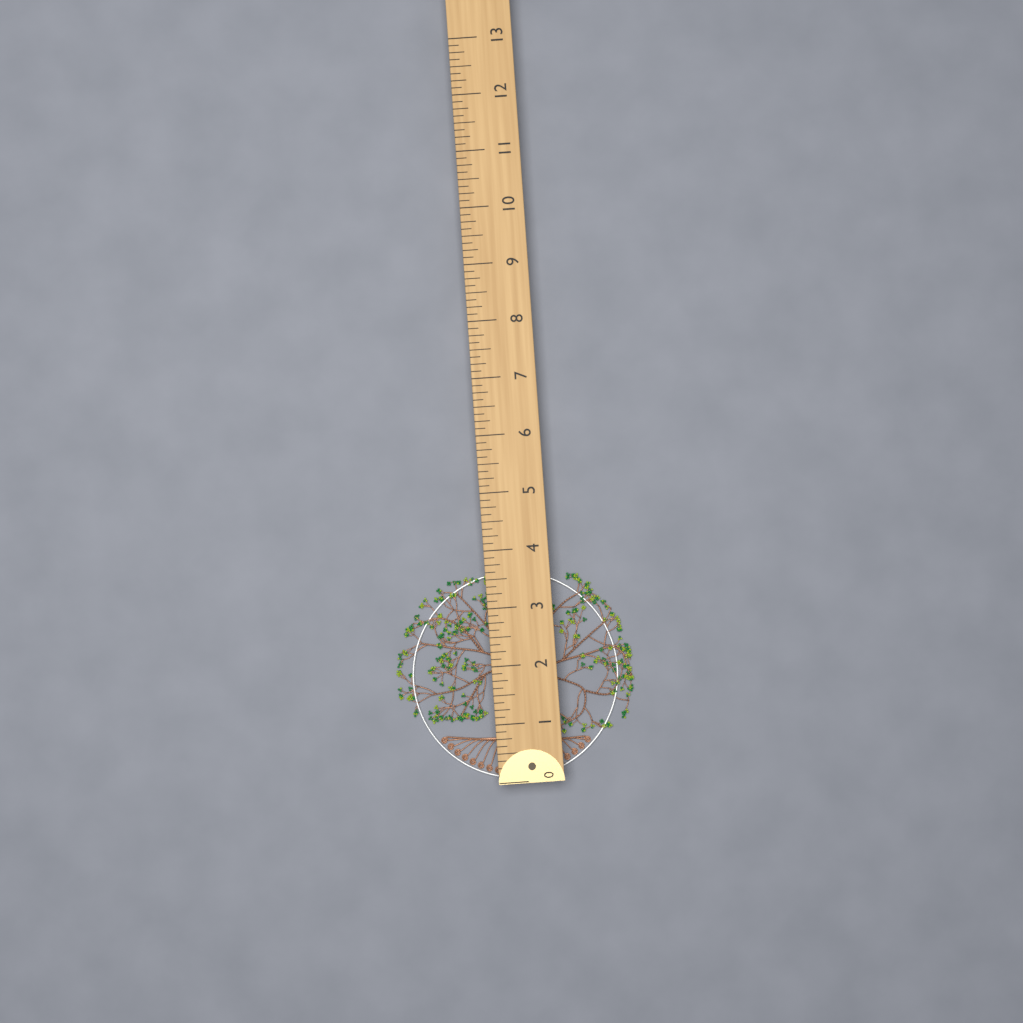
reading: 3.625 (no unit)
